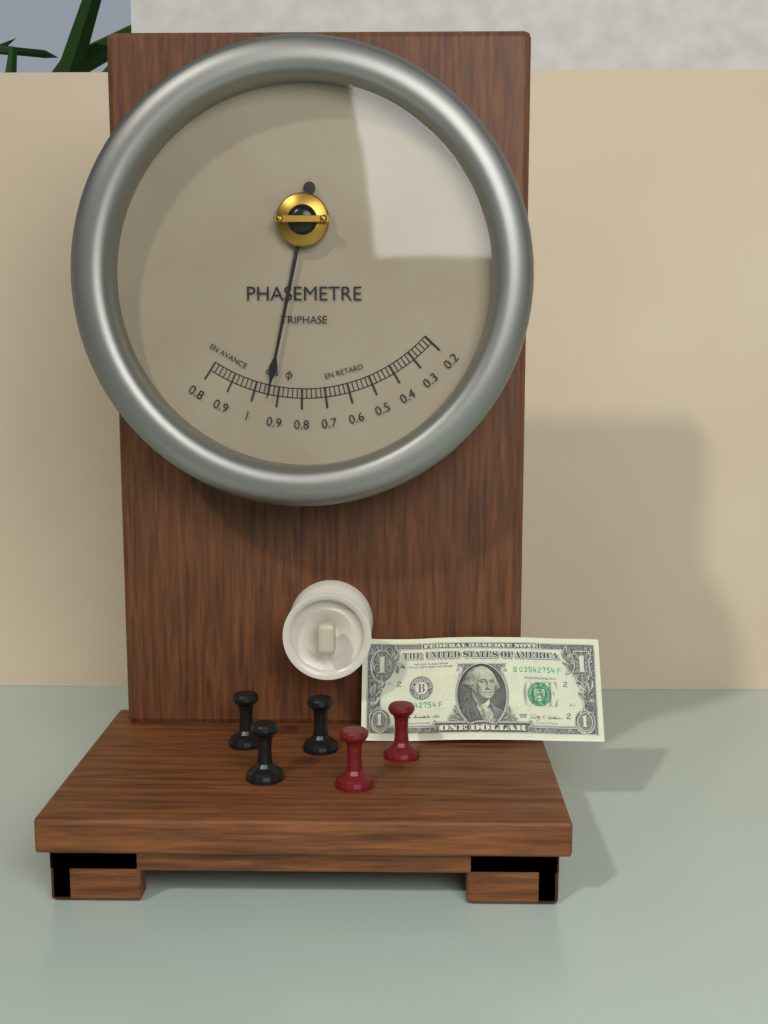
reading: 0.94 cos φ
